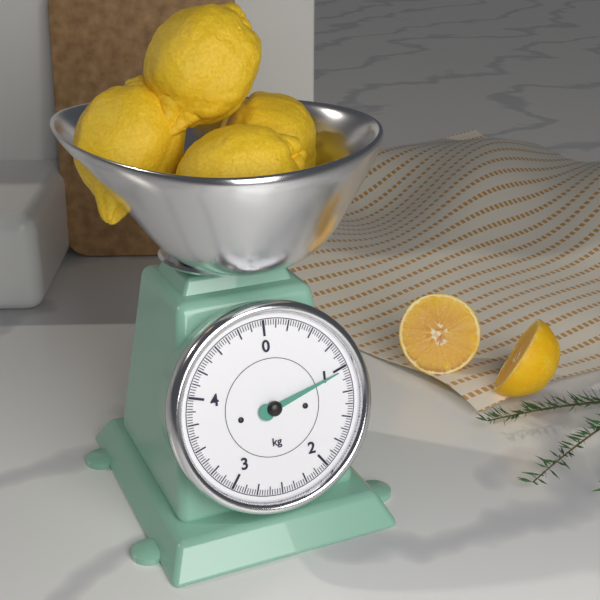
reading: 1.025 kg
